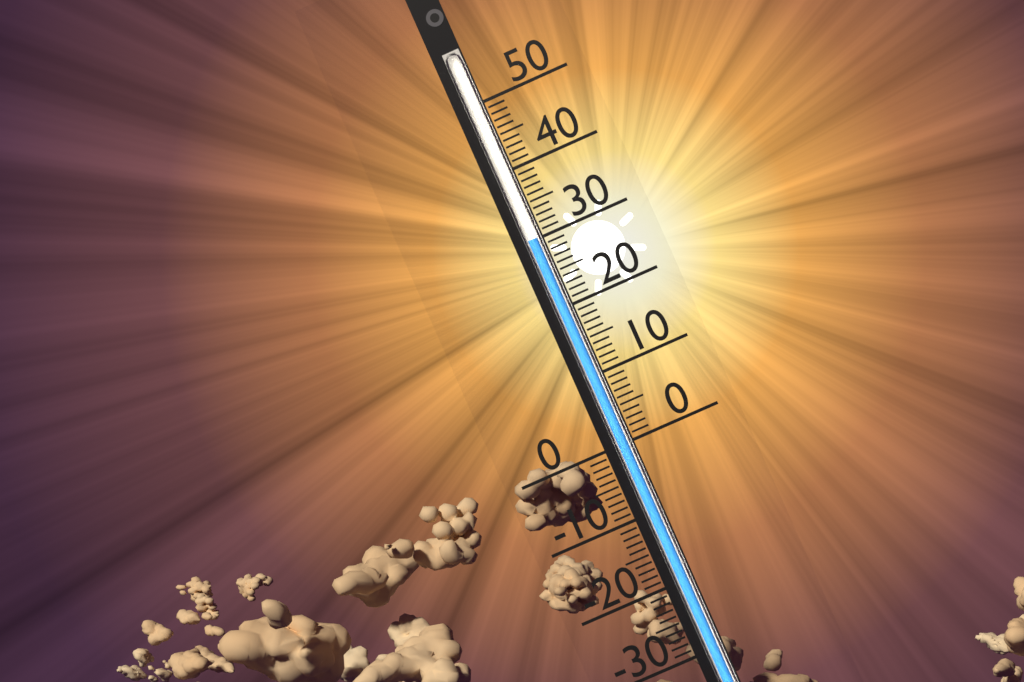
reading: 30 (no unit)
